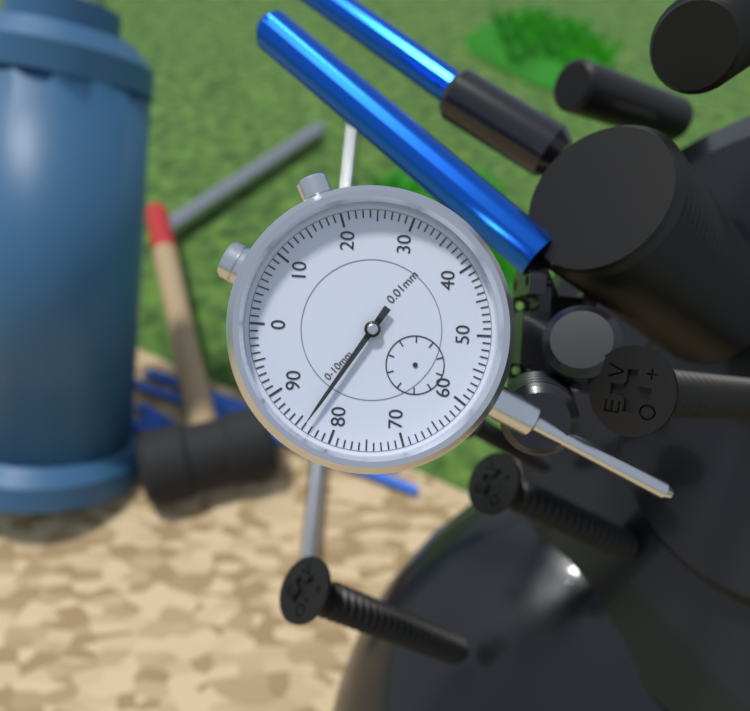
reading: 0.84 mm
